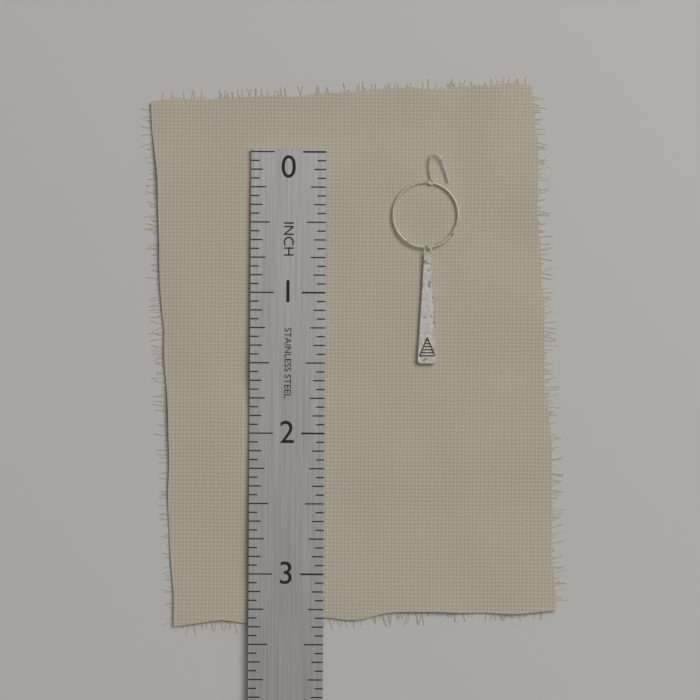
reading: 1.5000 in
